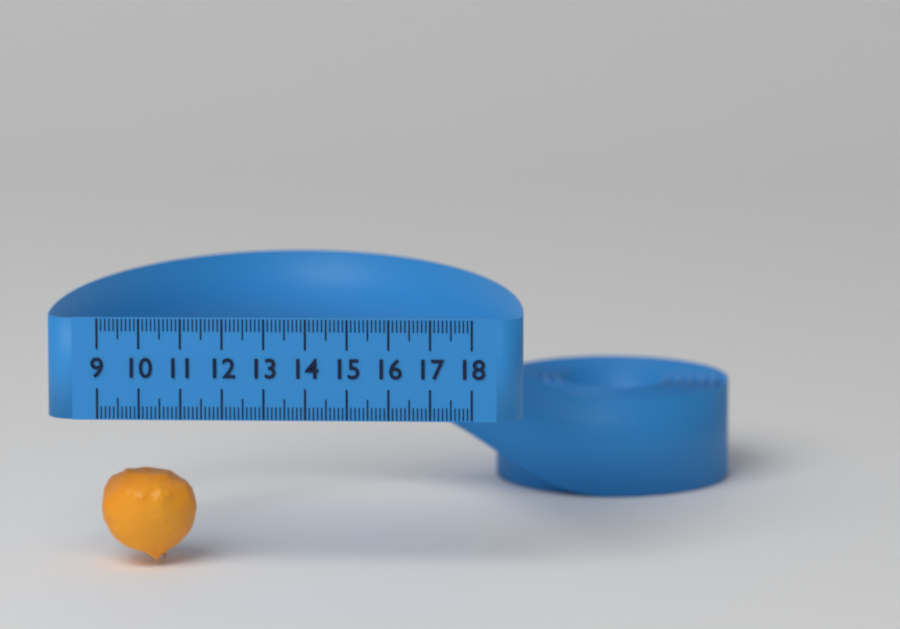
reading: 11.3 (no unit)
